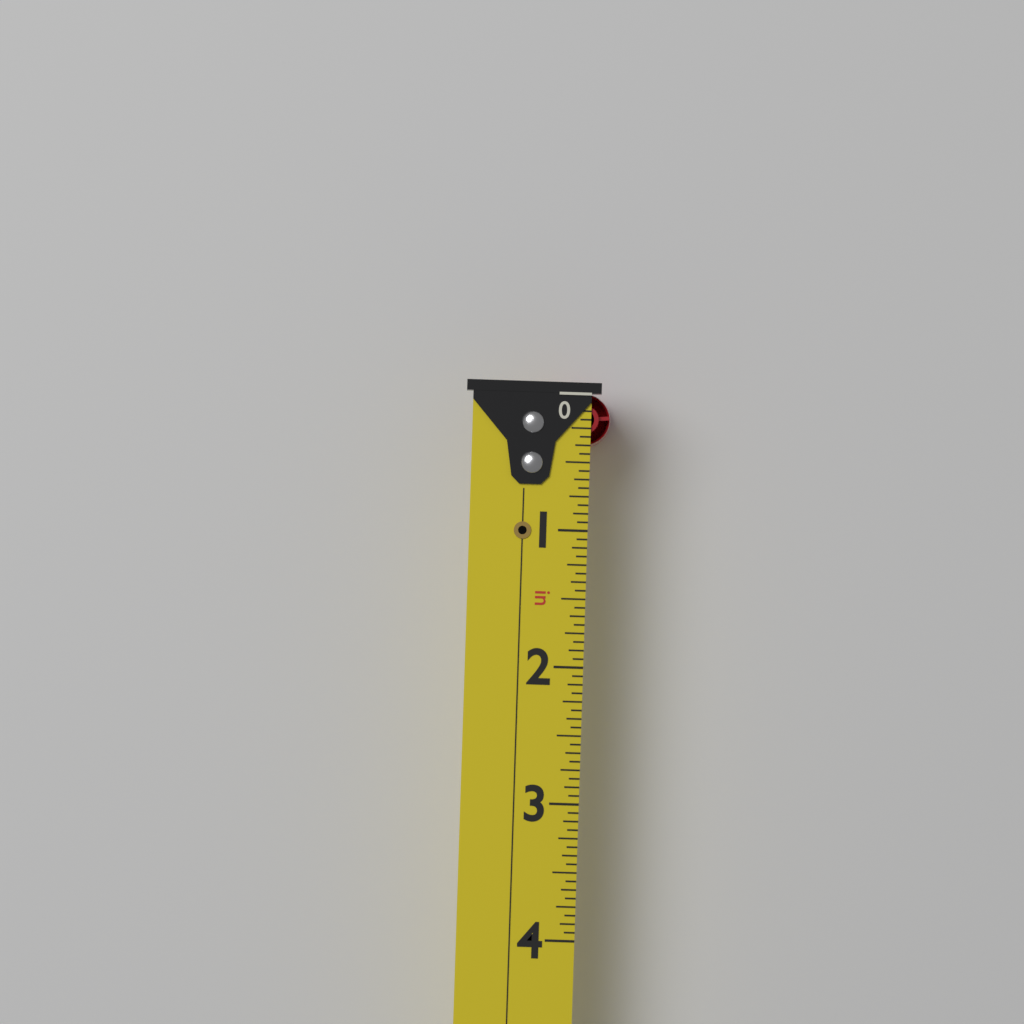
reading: 0.3750 in
